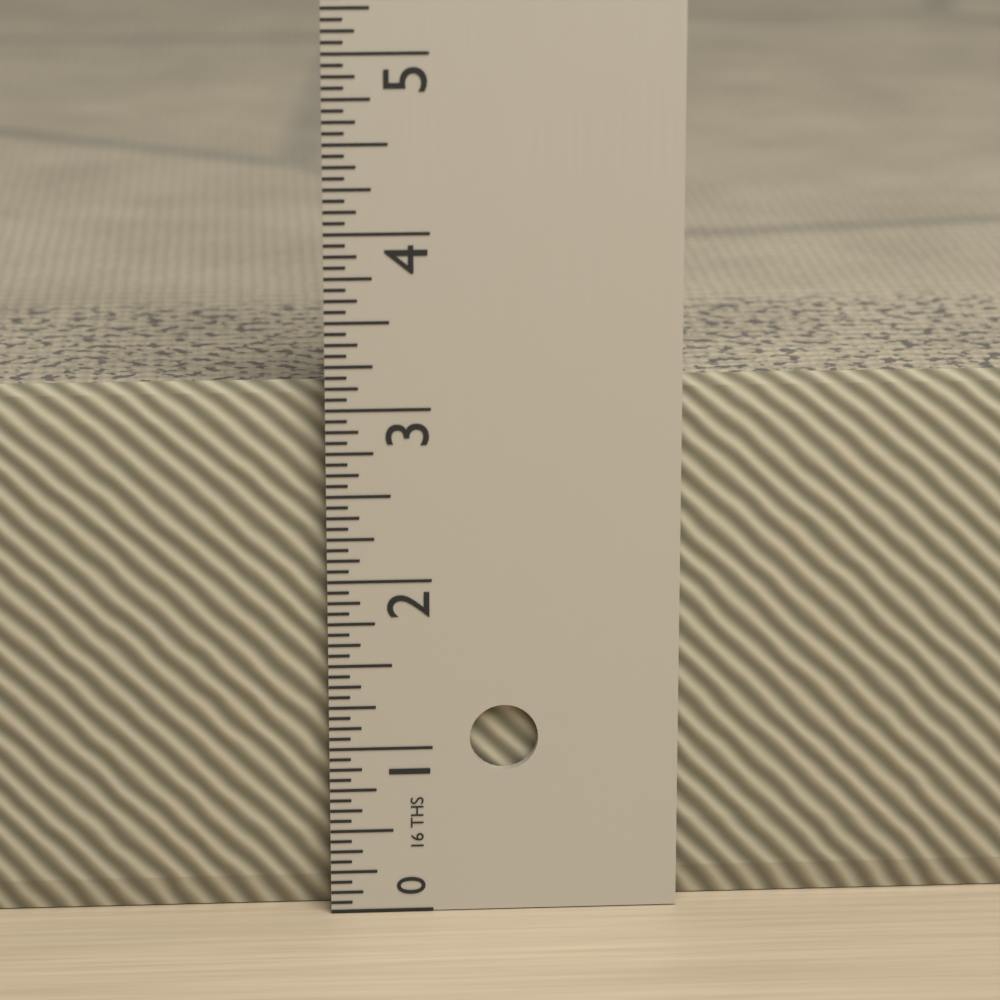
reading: 3.1250 in
